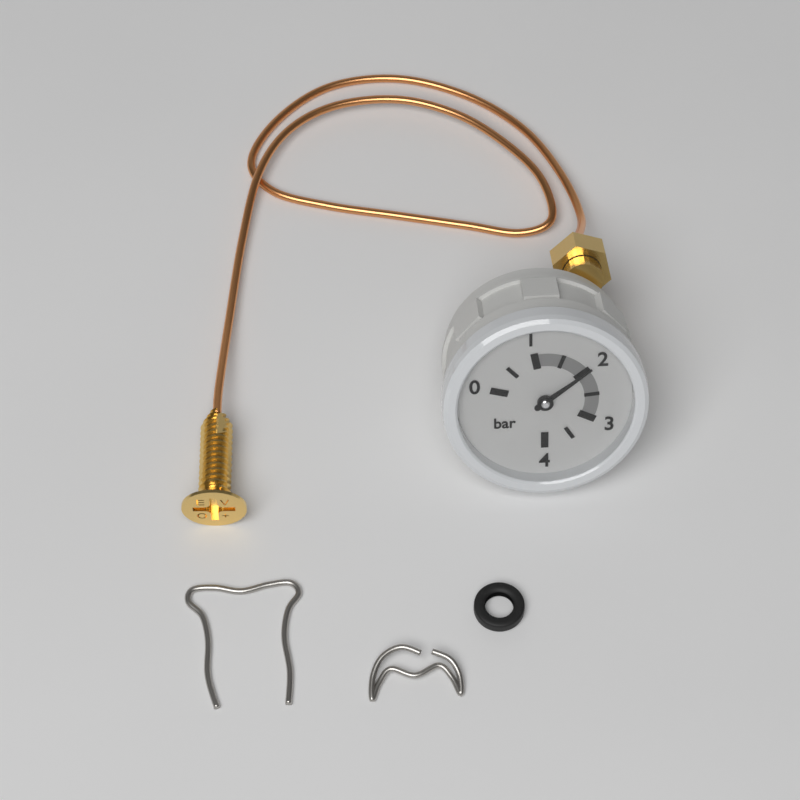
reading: 2.0 bar
